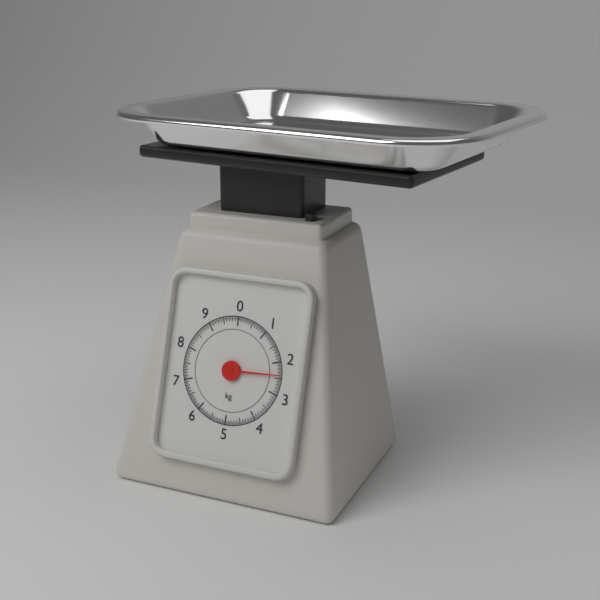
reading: 2.40 kg
